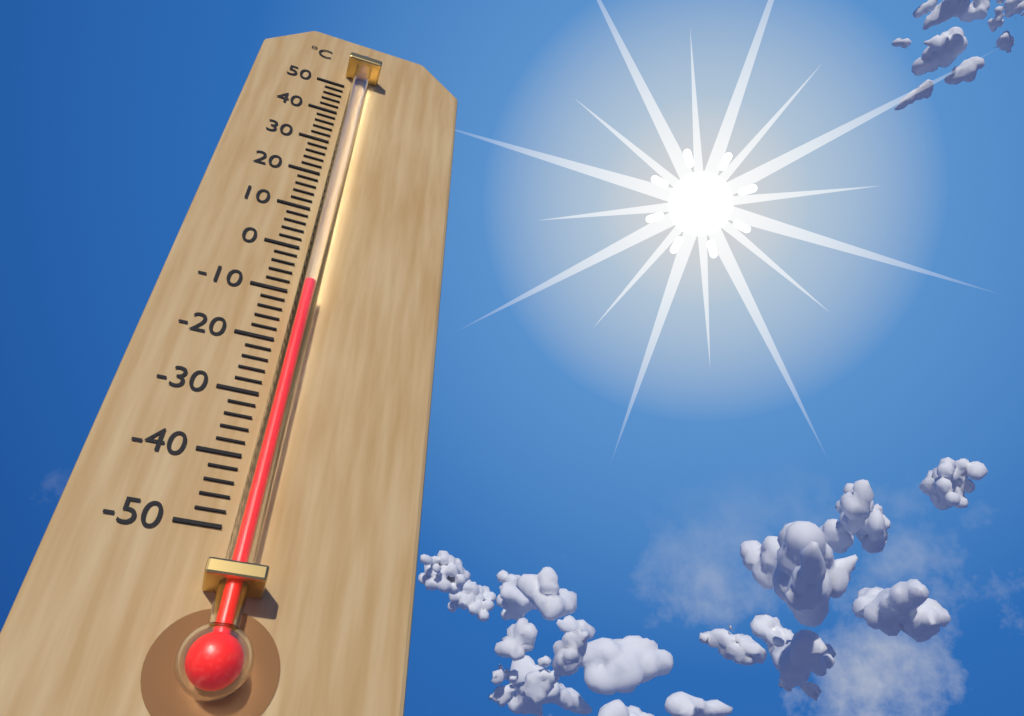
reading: -10 °C
